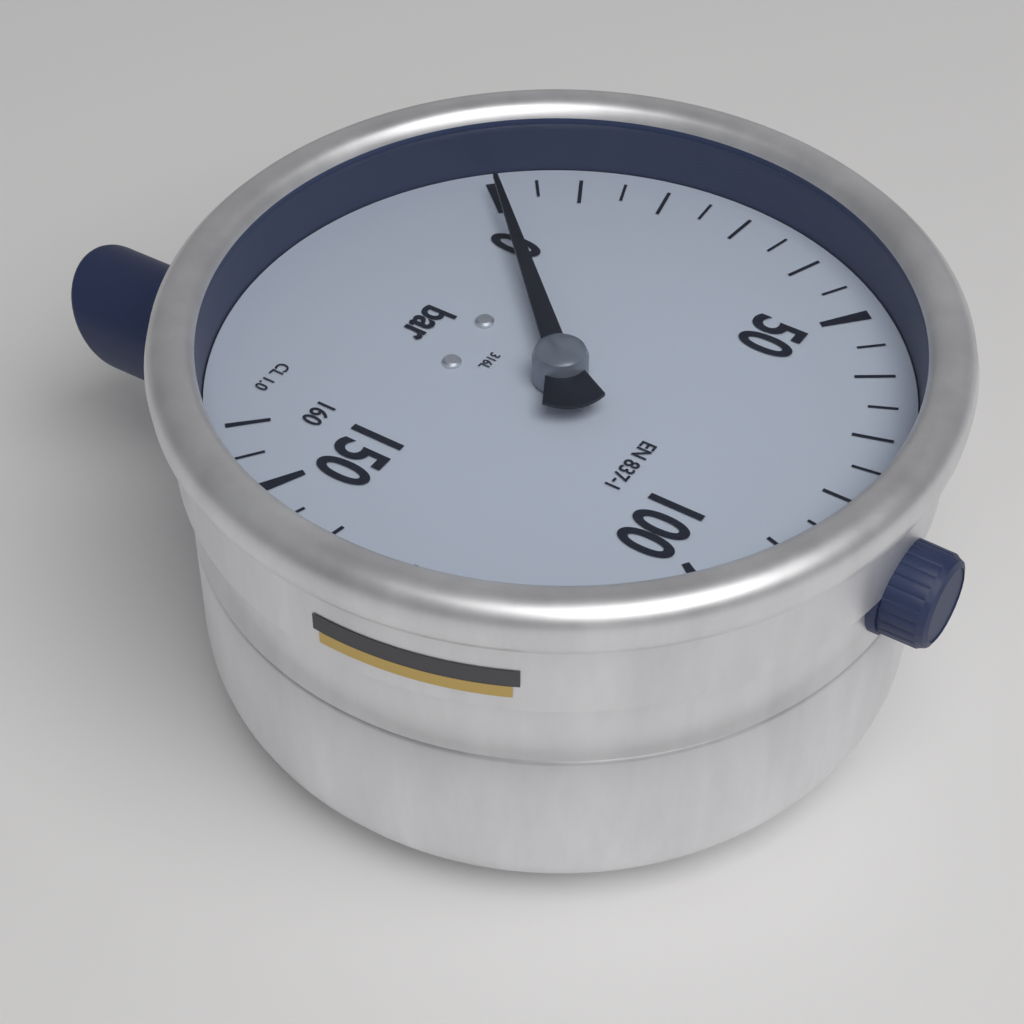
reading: 0 bar
